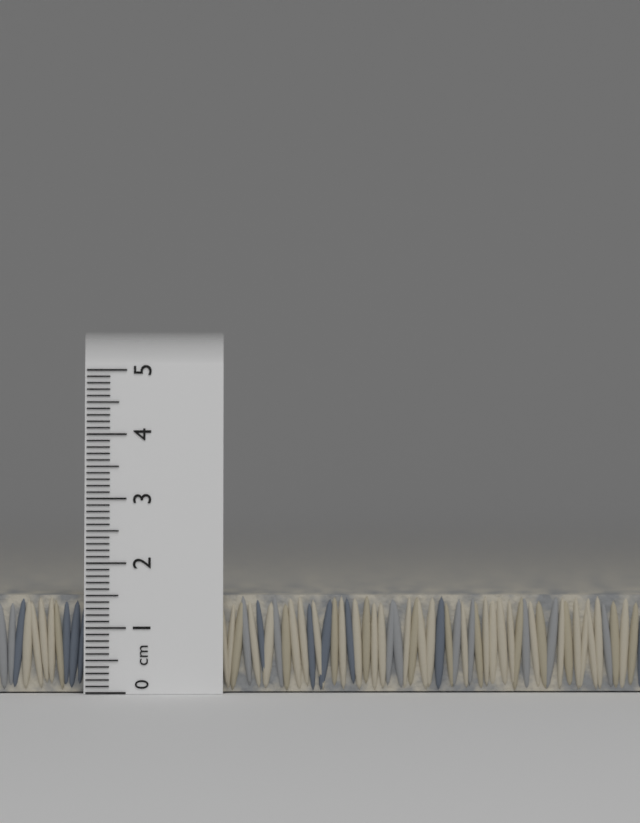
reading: 1.5 cm
